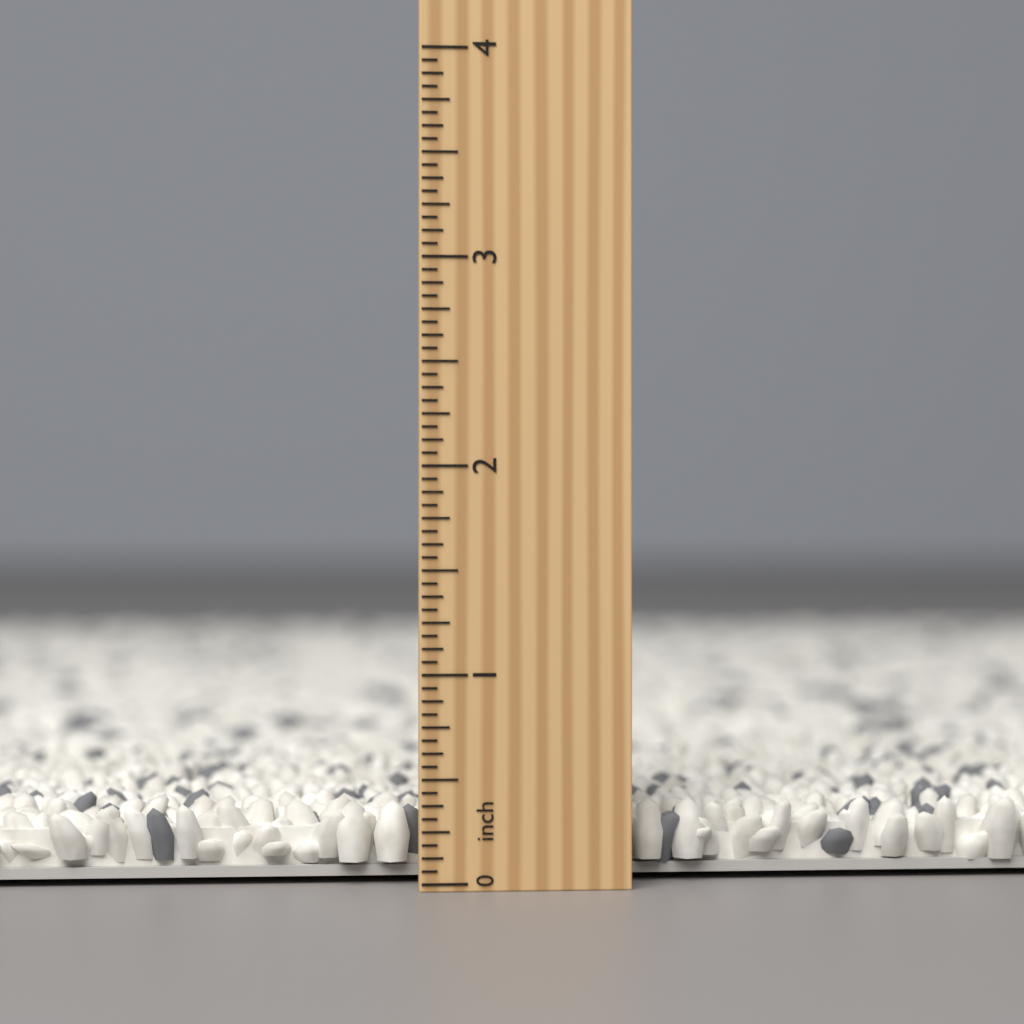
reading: 0.3750 inch
